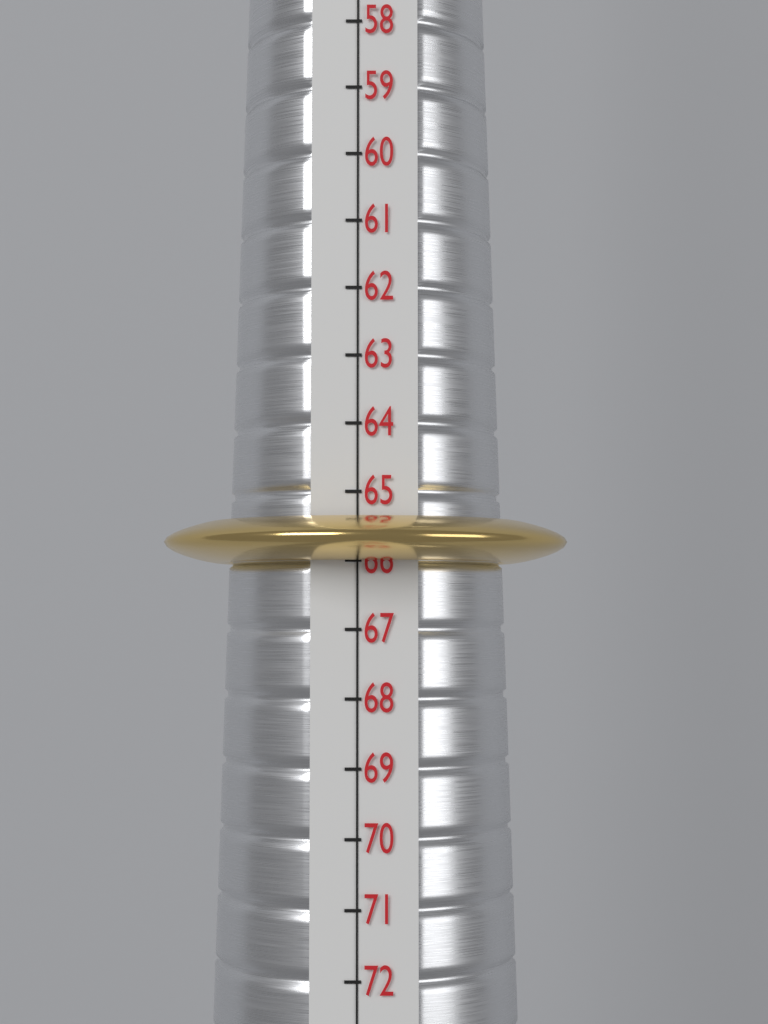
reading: 66 (no unit)
